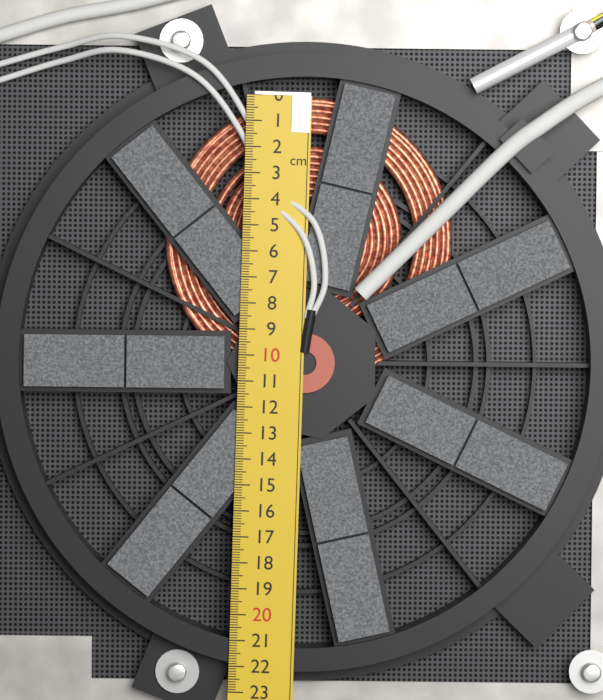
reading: 11.1 cm
